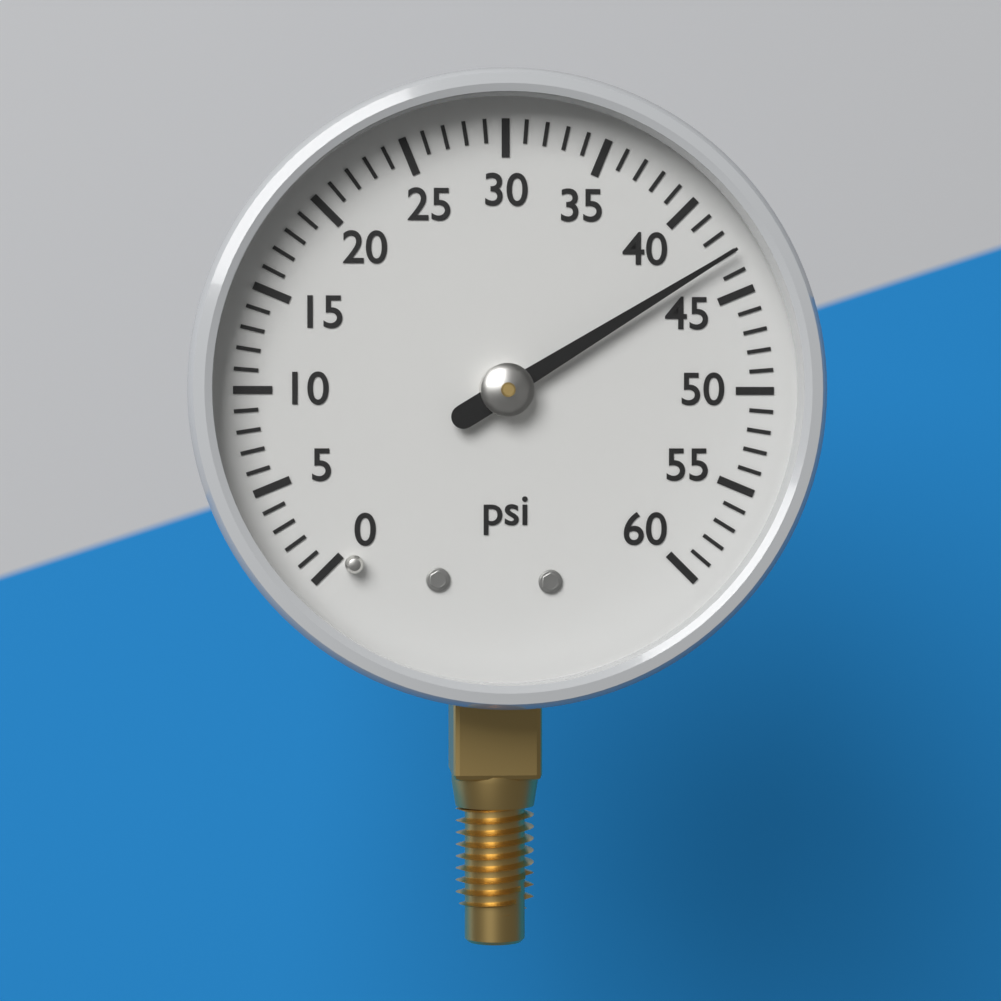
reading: 43 psi
